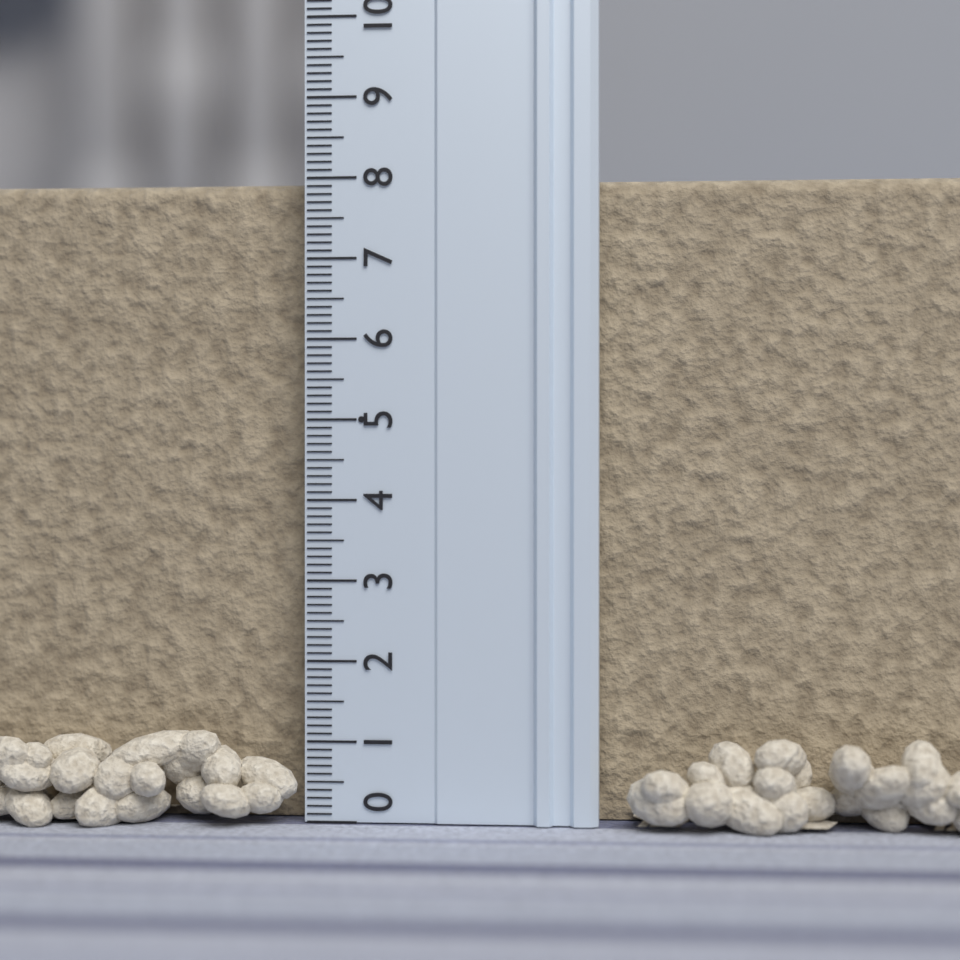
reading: 8.0 (no unit)
